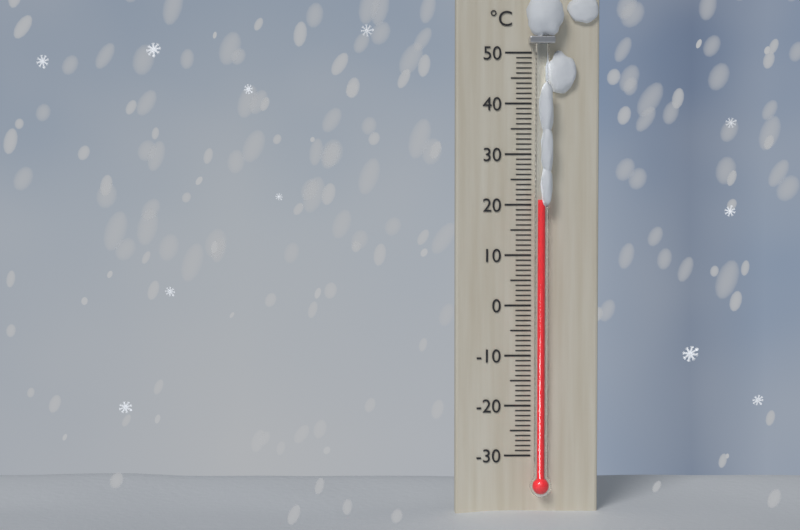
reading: 21 °C
